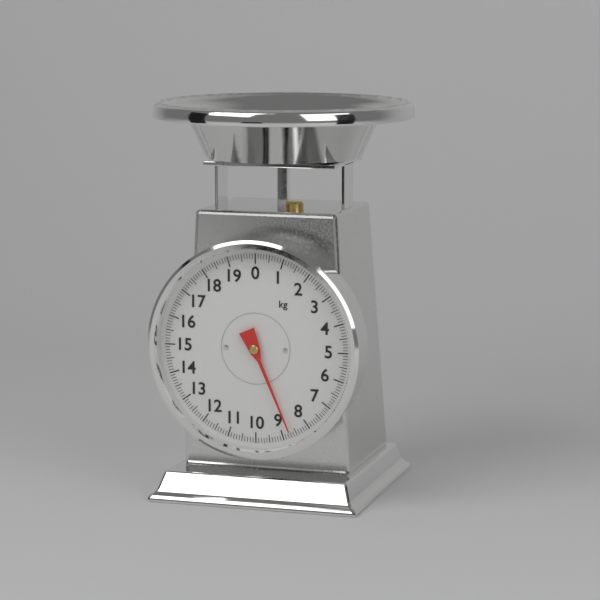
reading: 8.7 kg
